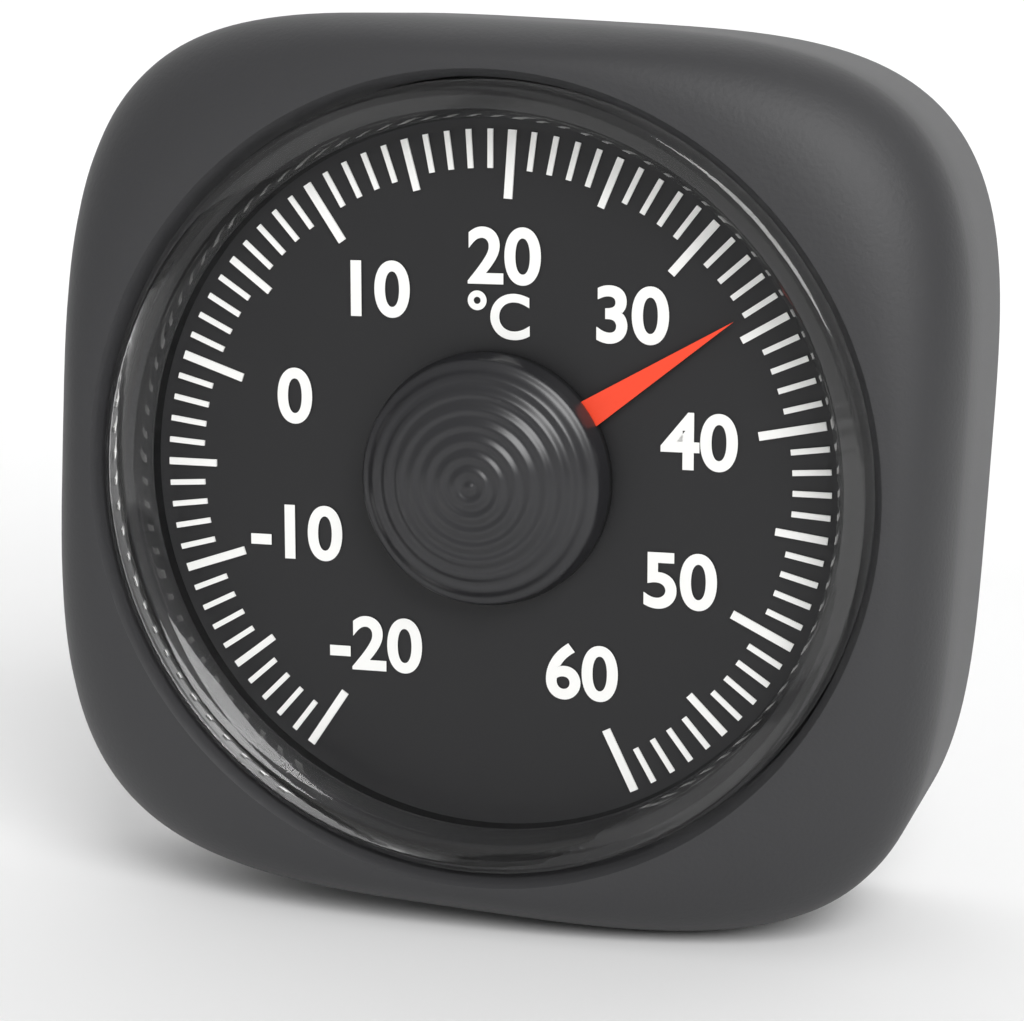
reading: 34 °C
